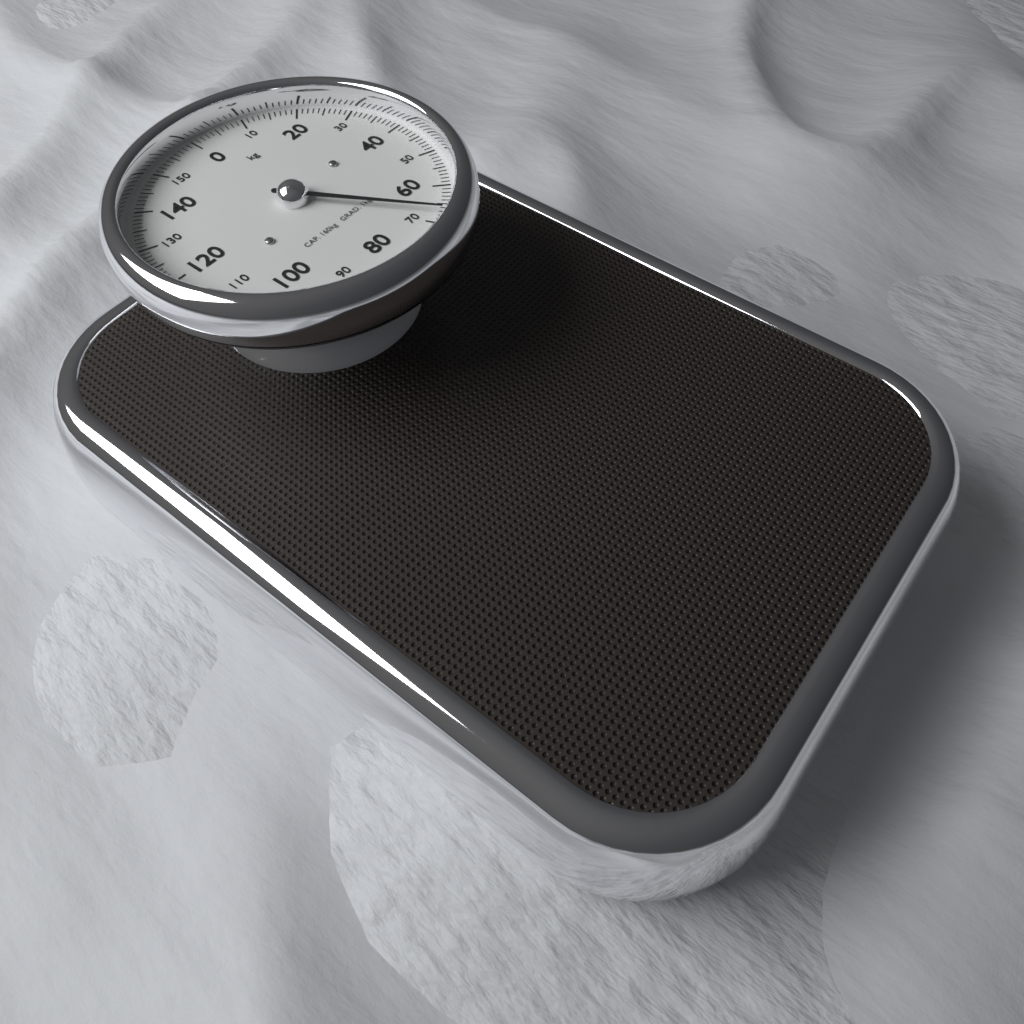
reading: 67 kg
